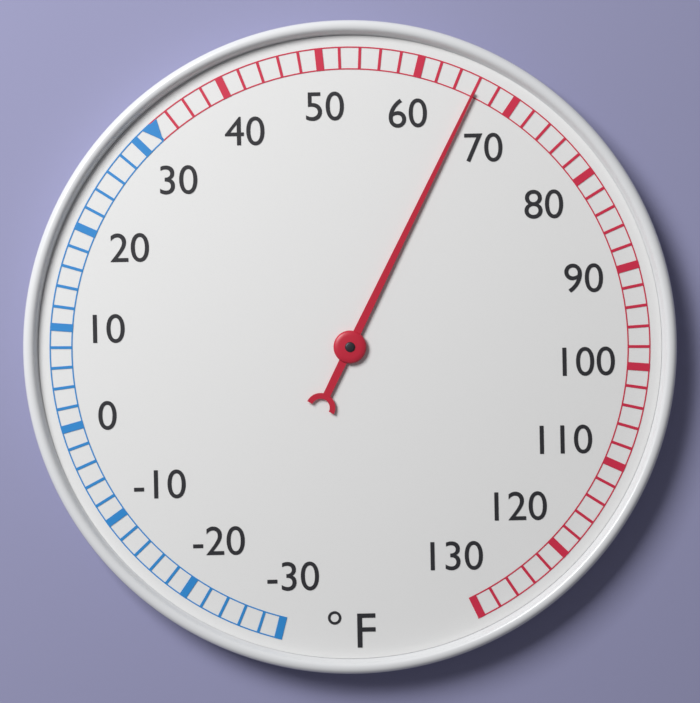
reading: 66 °F
